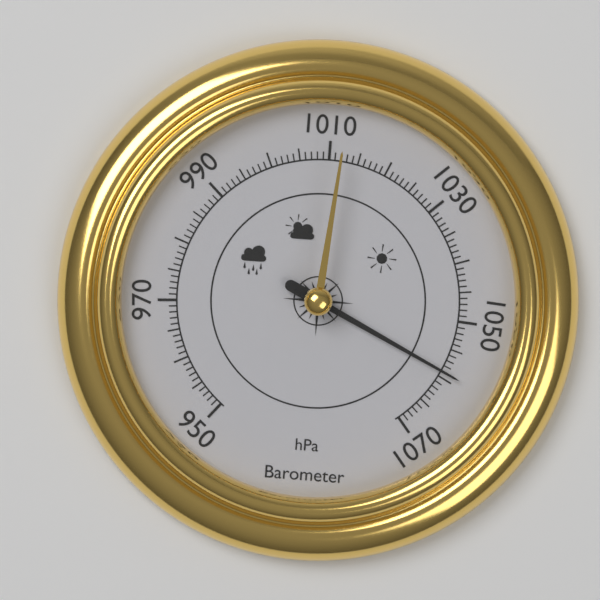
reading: 1059 hPa
